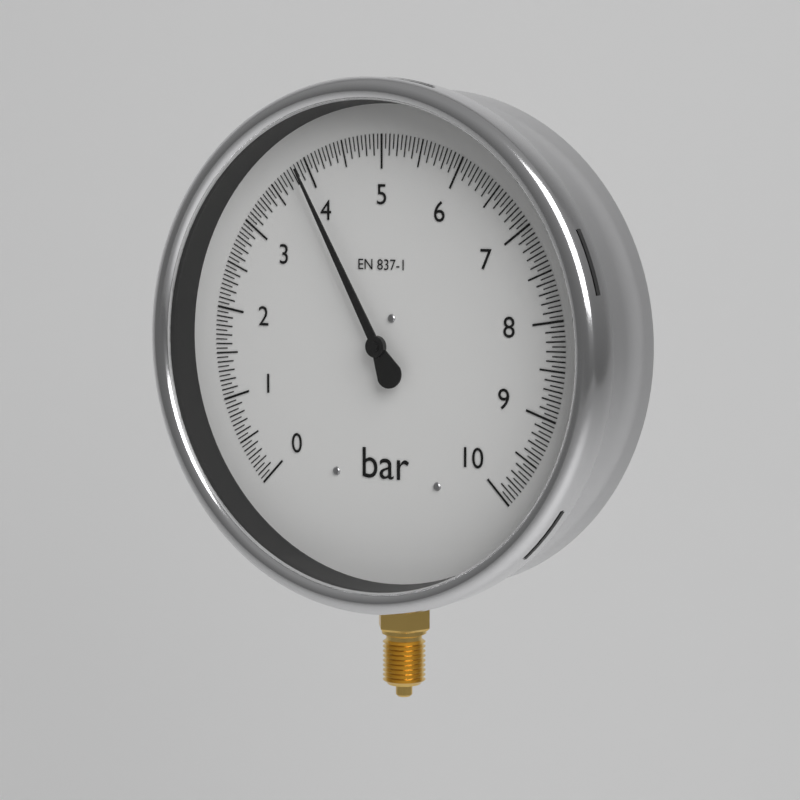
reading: 3.90 bar
